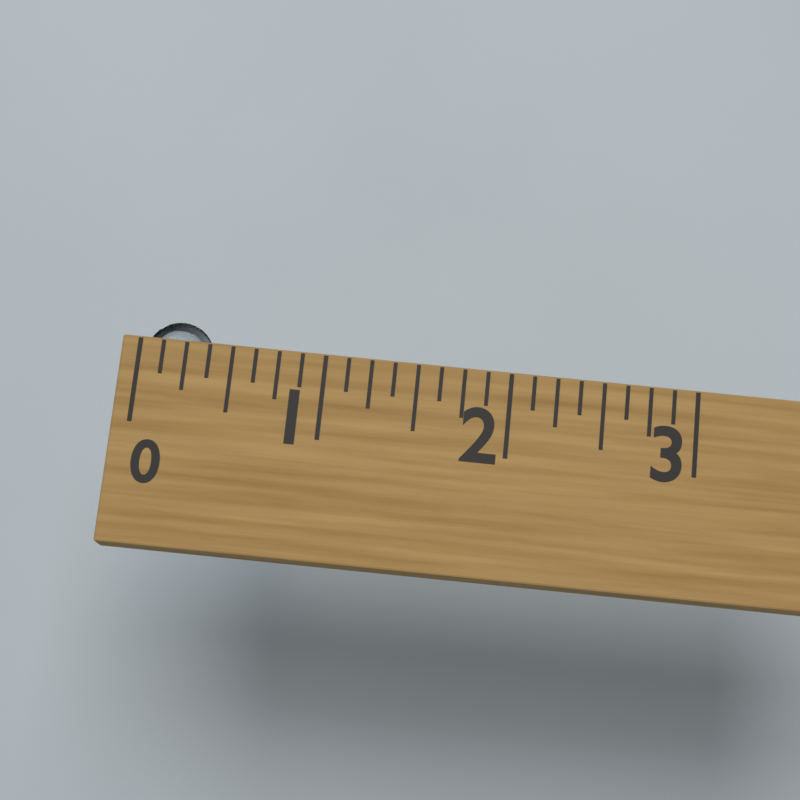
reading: 0.375 (no unit)
